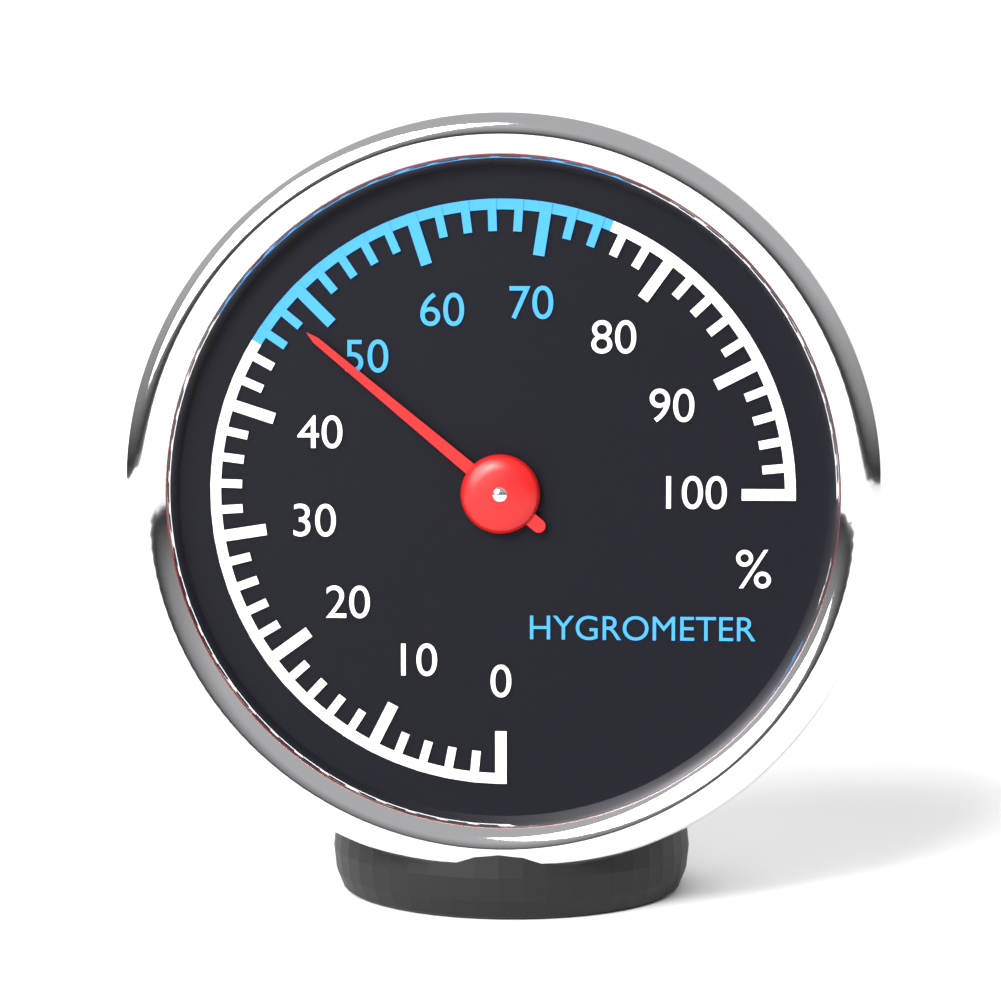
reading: 48 %
